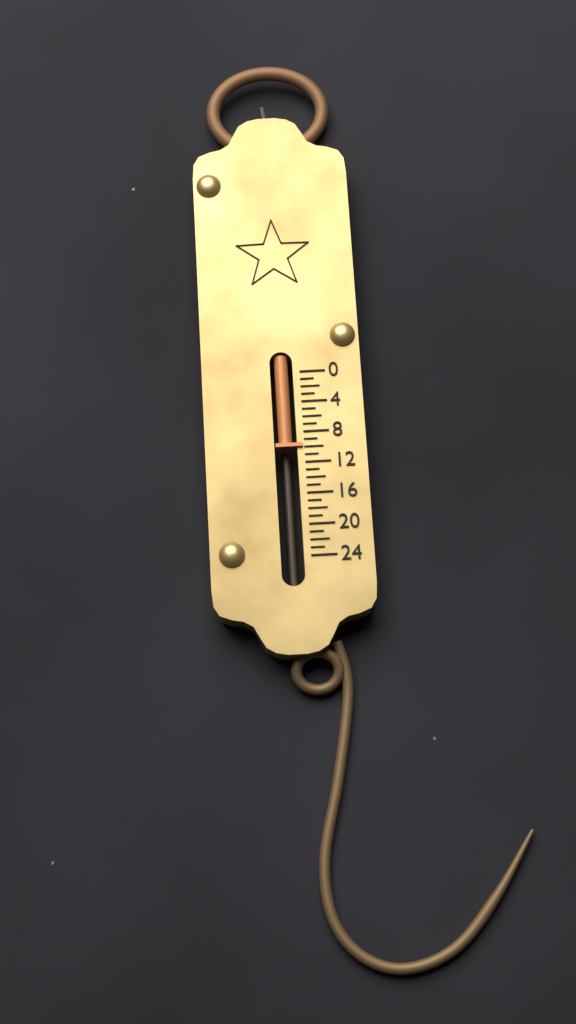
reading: 10 (no unit)
